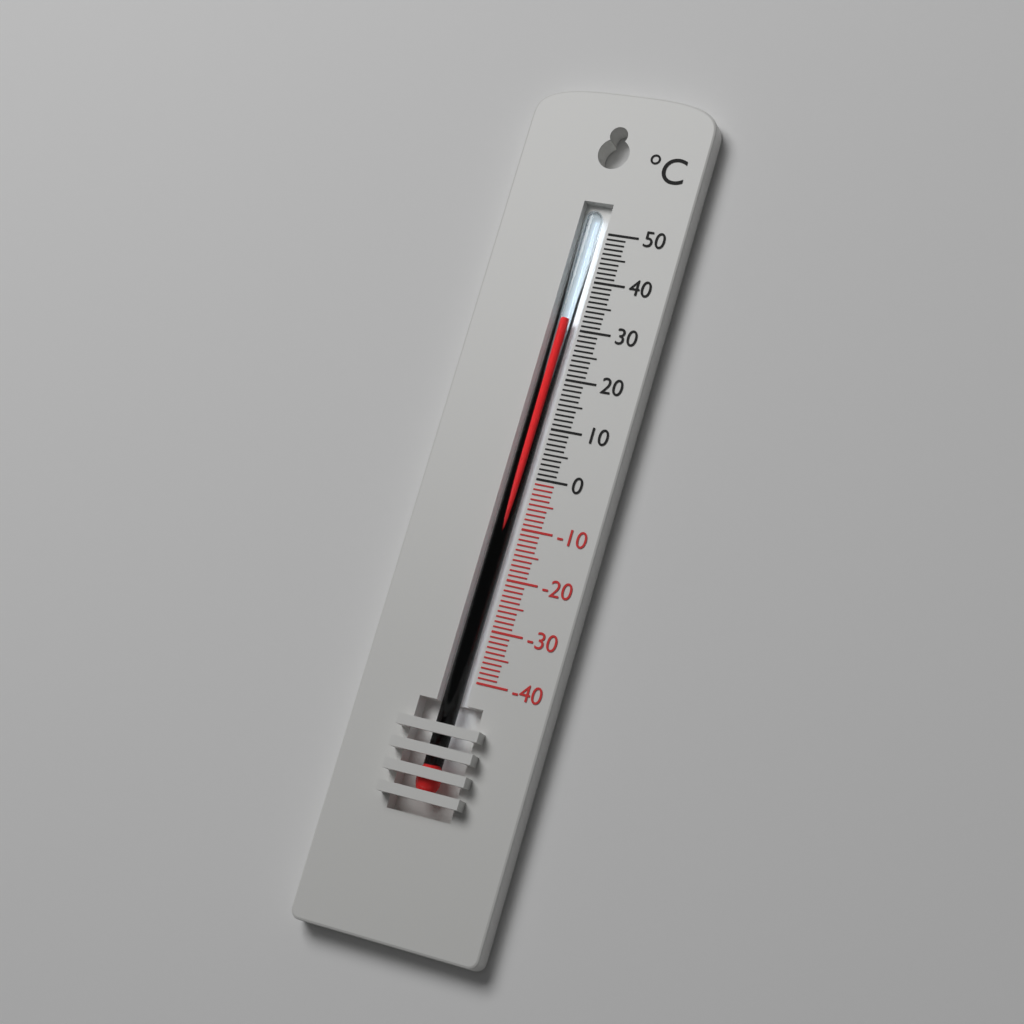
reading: 32 °C
